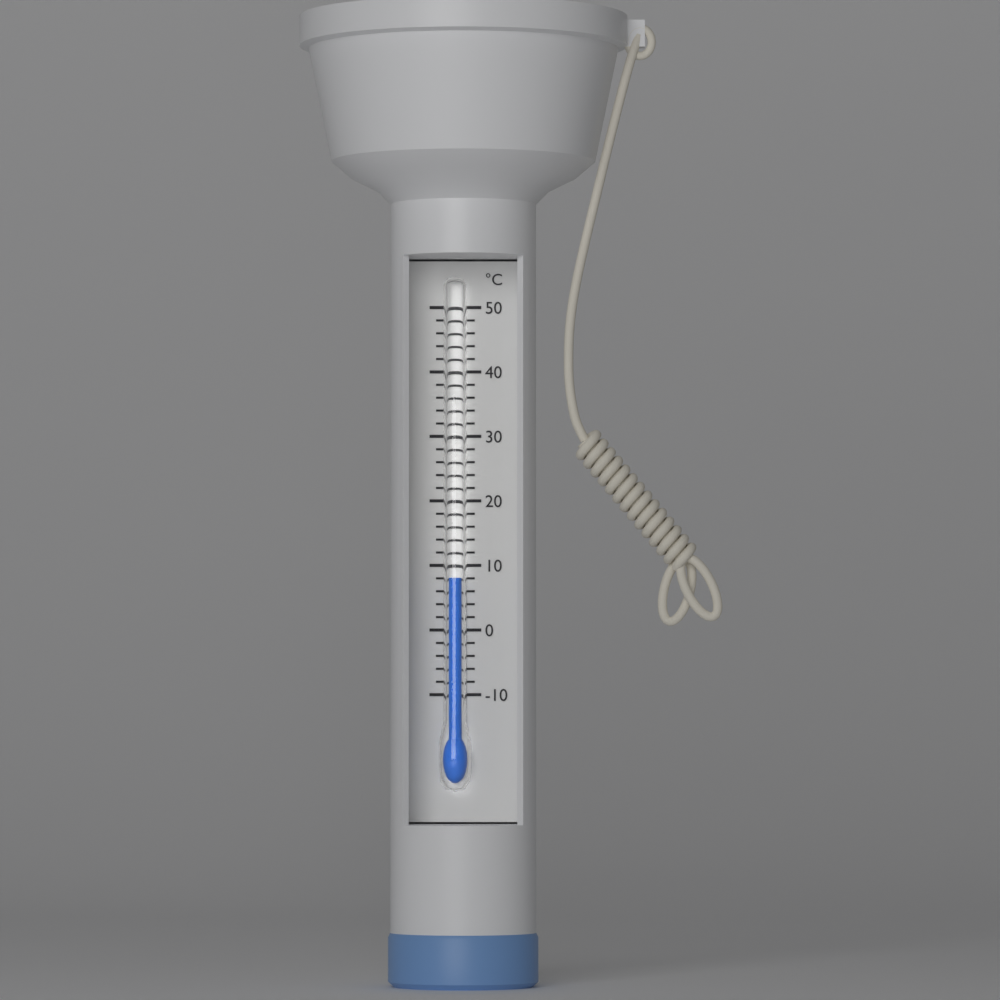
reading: 8 °C
